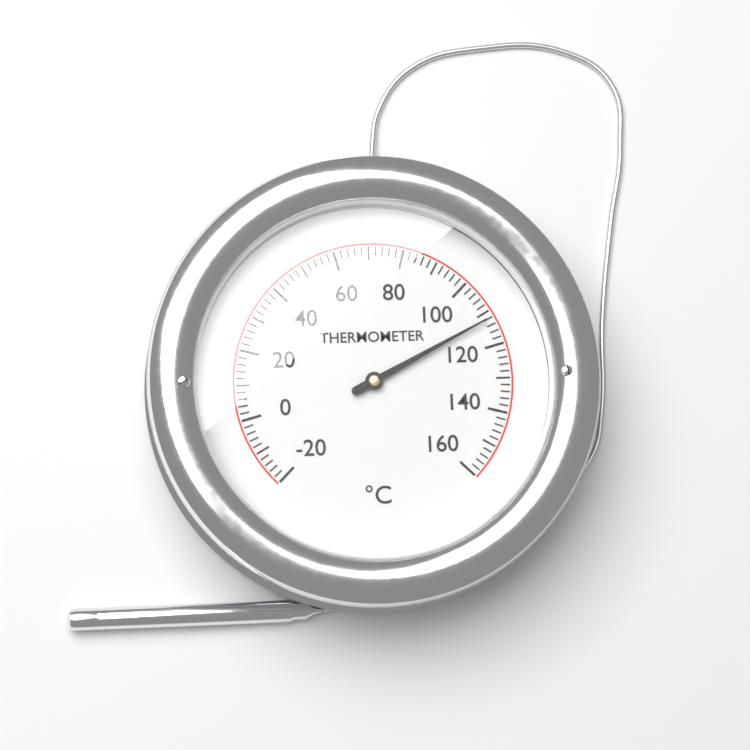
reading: 112 °C
